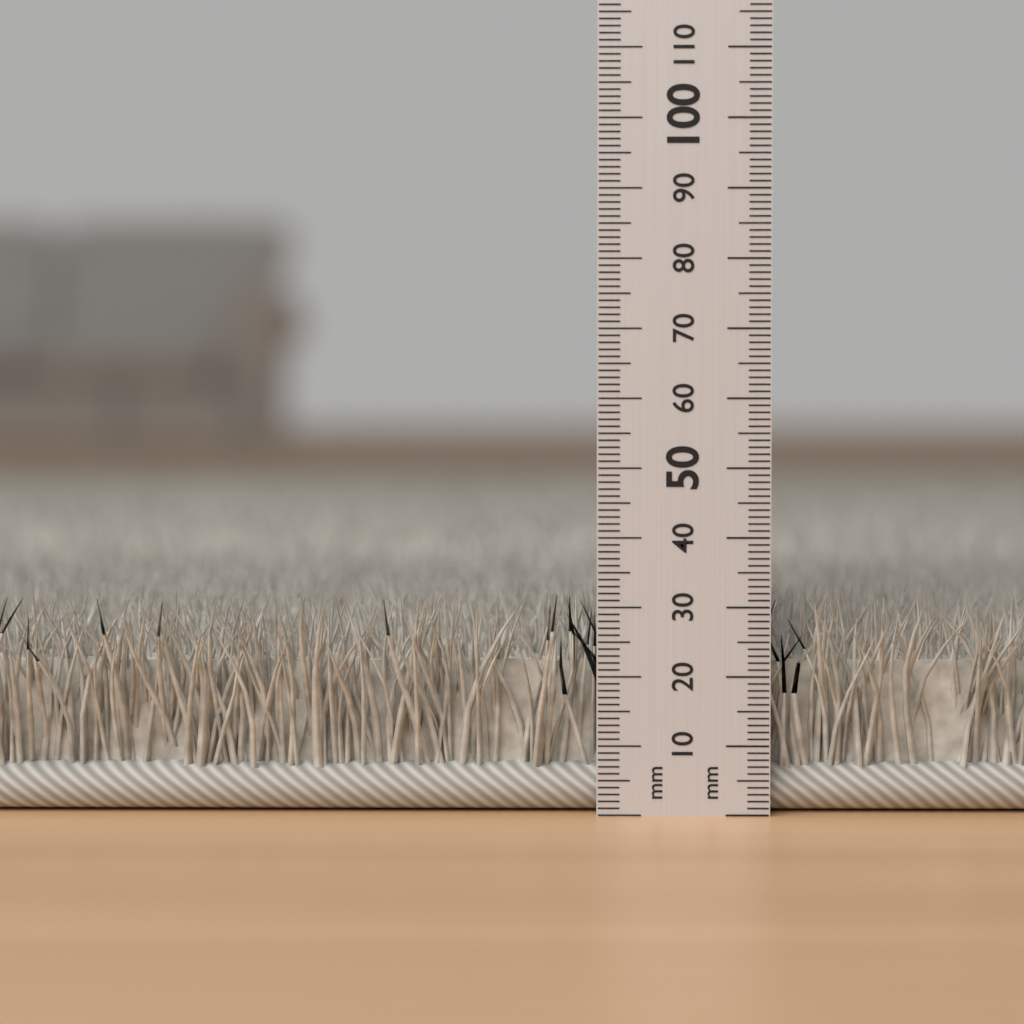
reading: 32 mm
